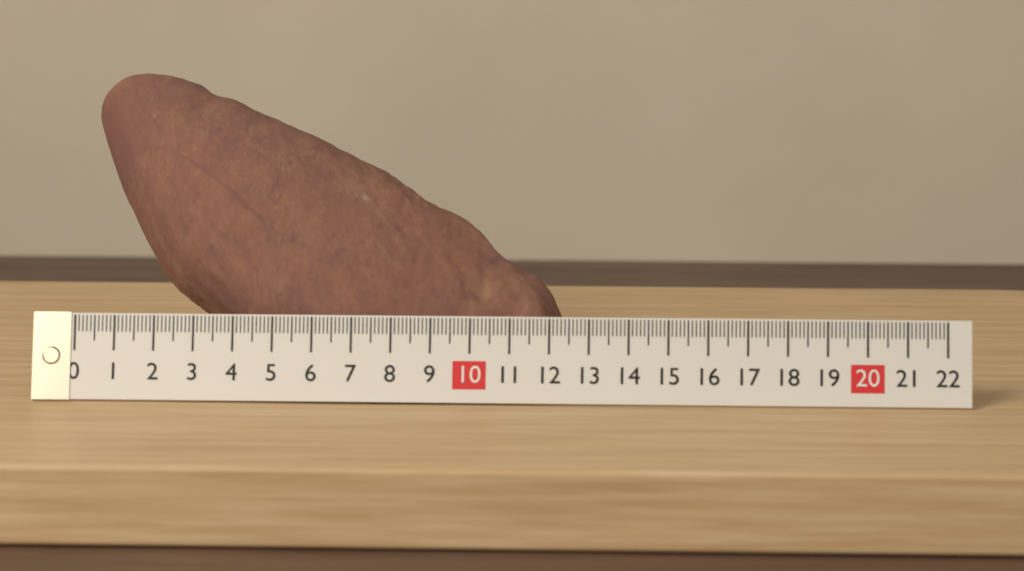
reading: 12.3 (no unit)
